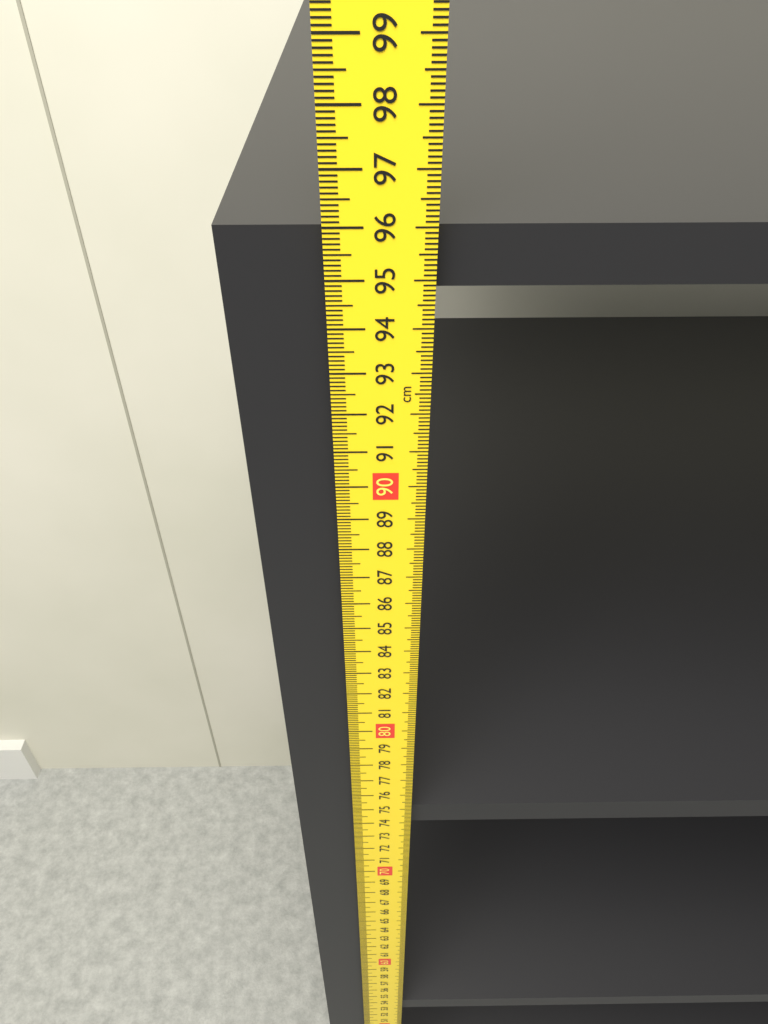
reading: 95.9 cm
